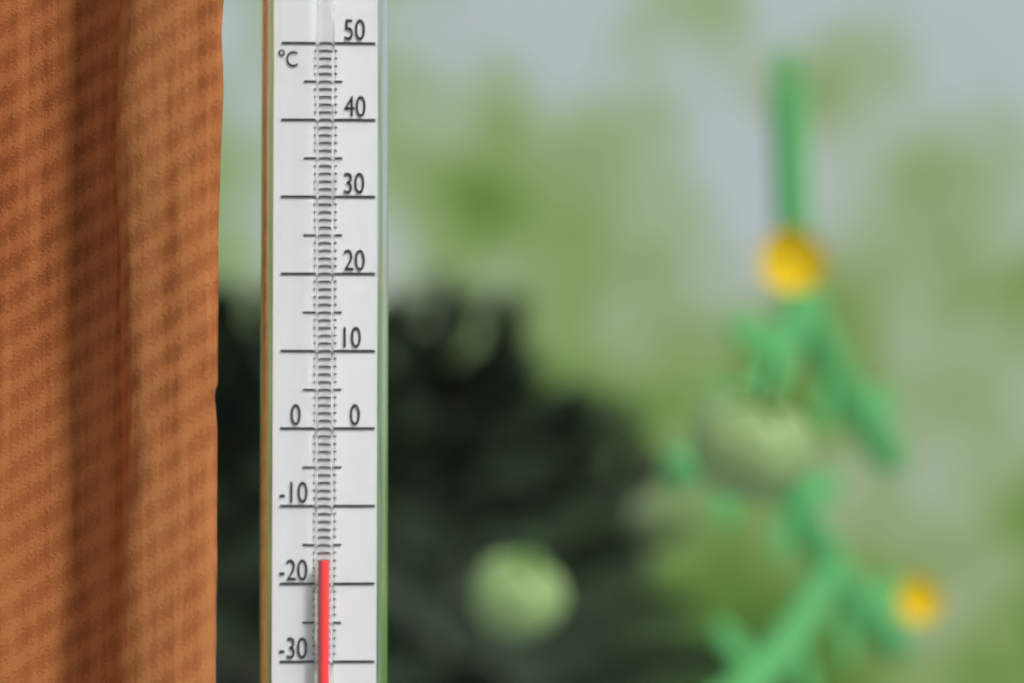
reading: -17 °C
